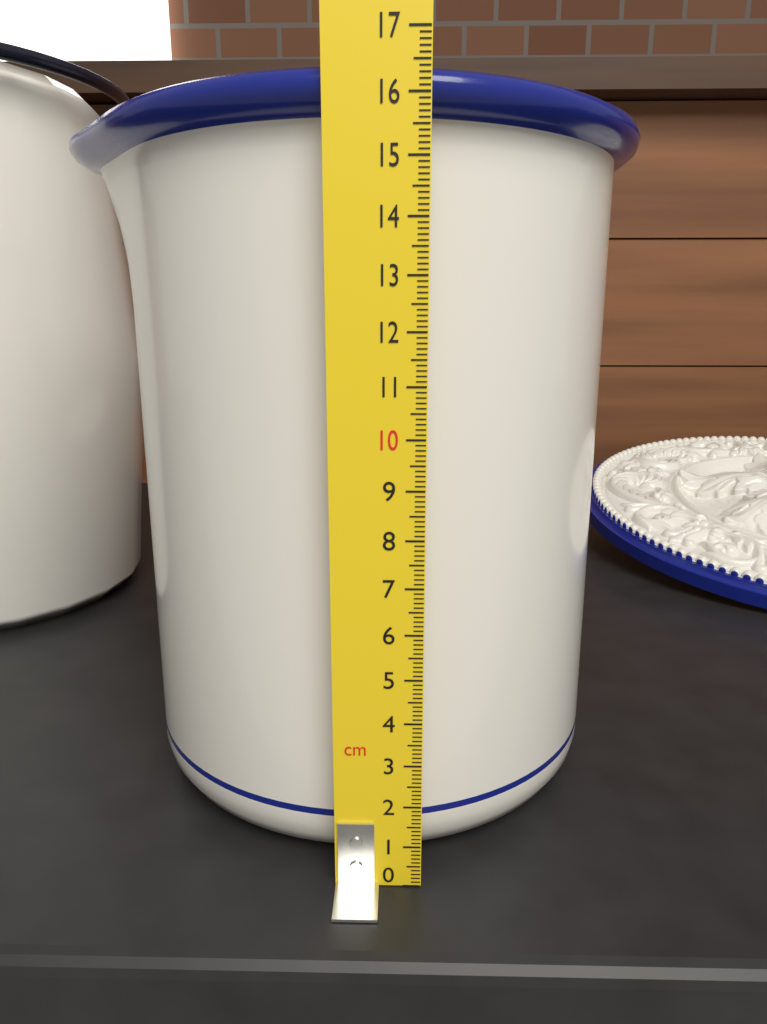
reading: 16.5 cm
